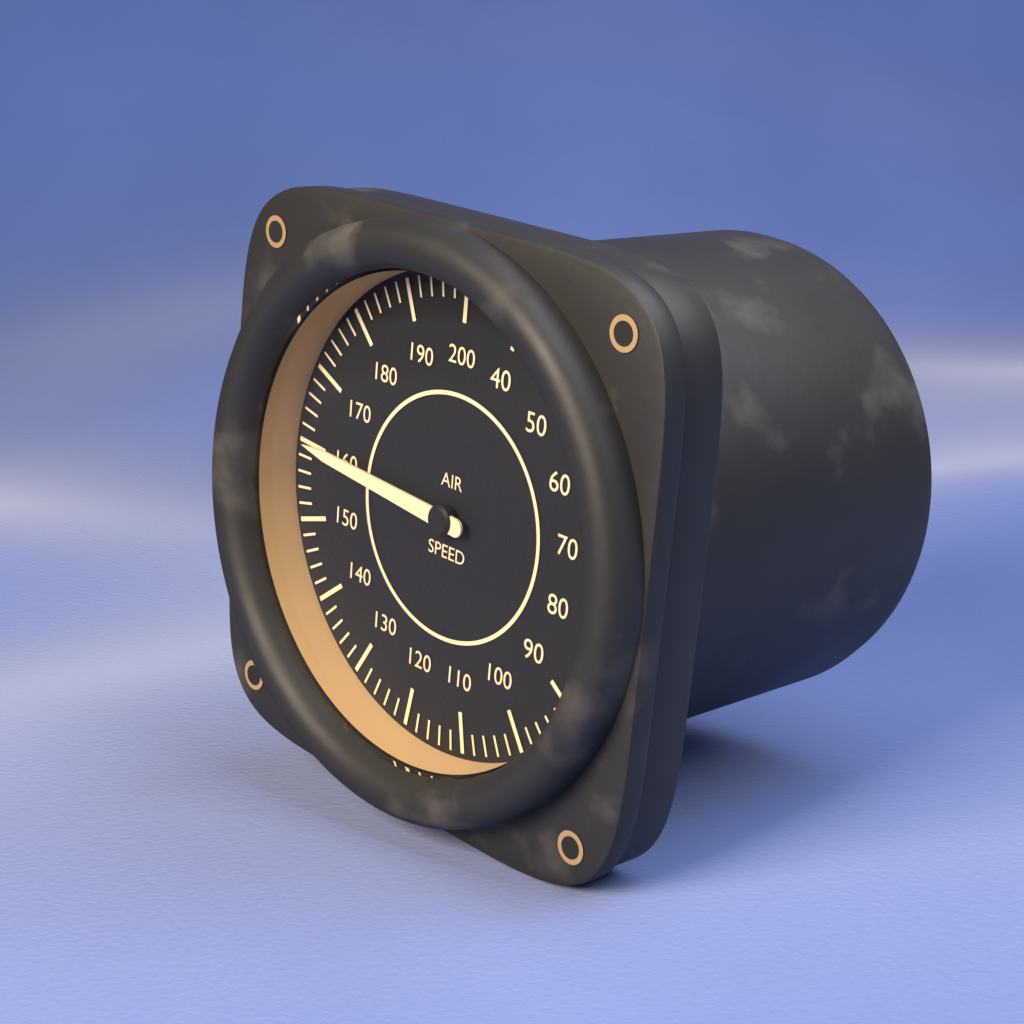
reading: 160 (no unit)
